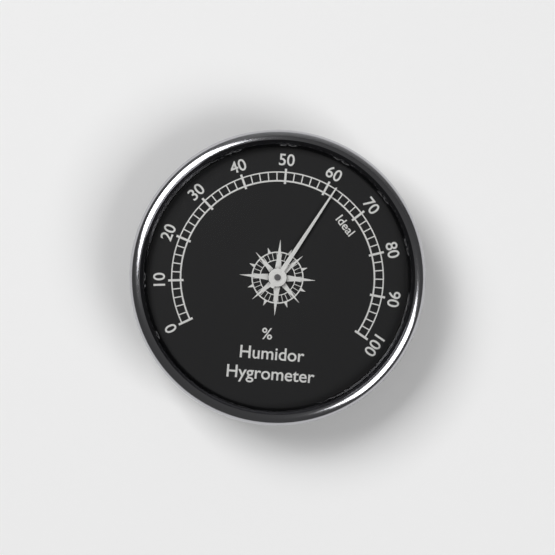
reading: 62 %
